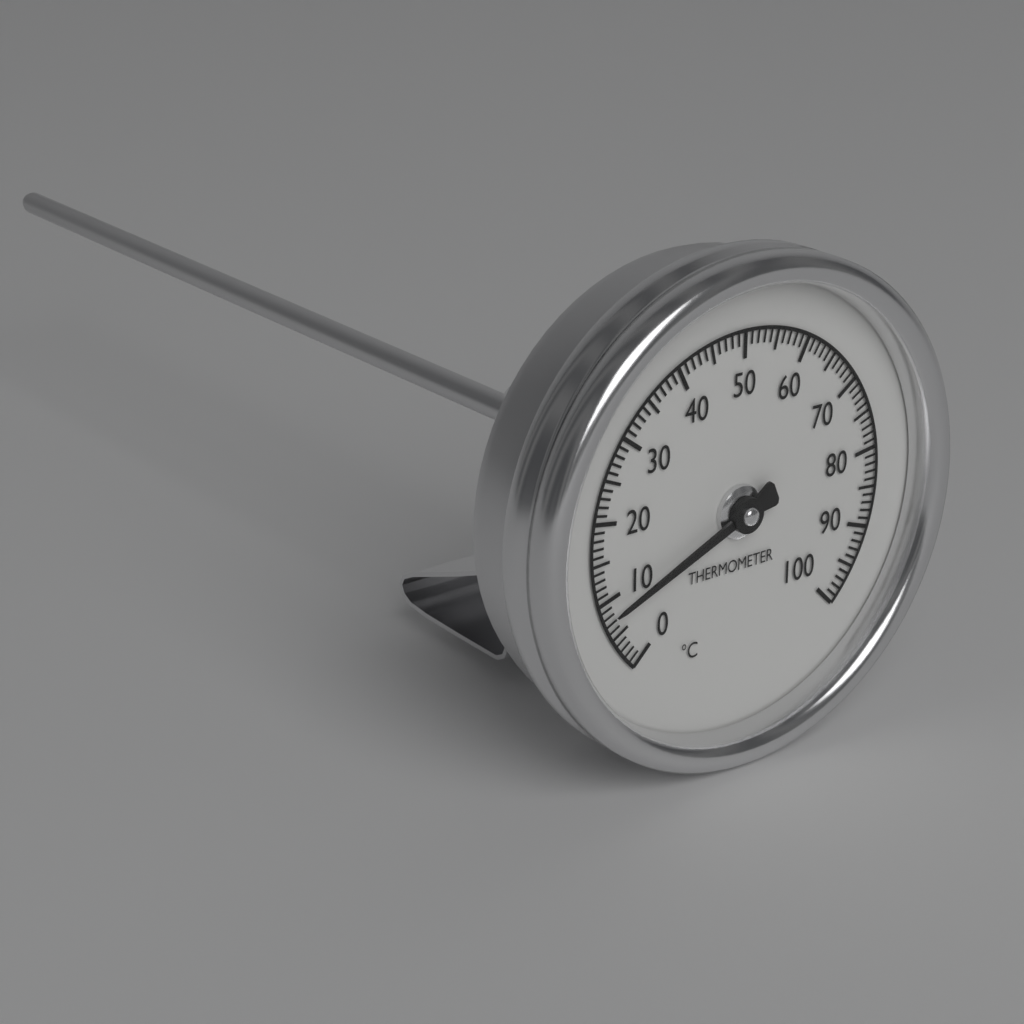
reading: 8 °C
